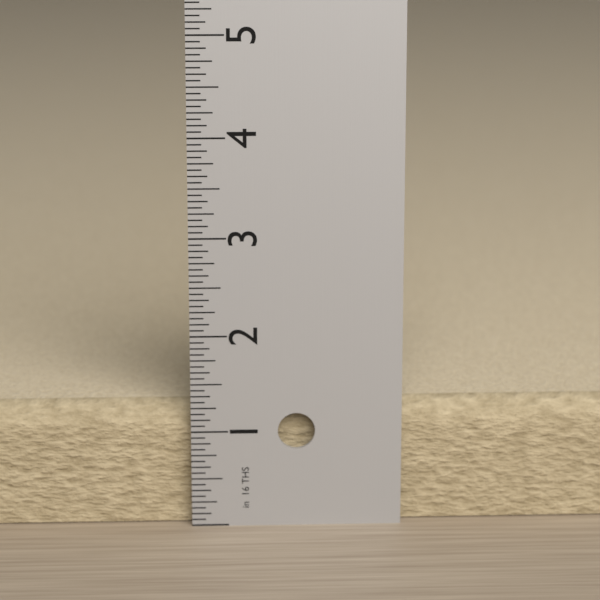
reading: 1.2500 in
